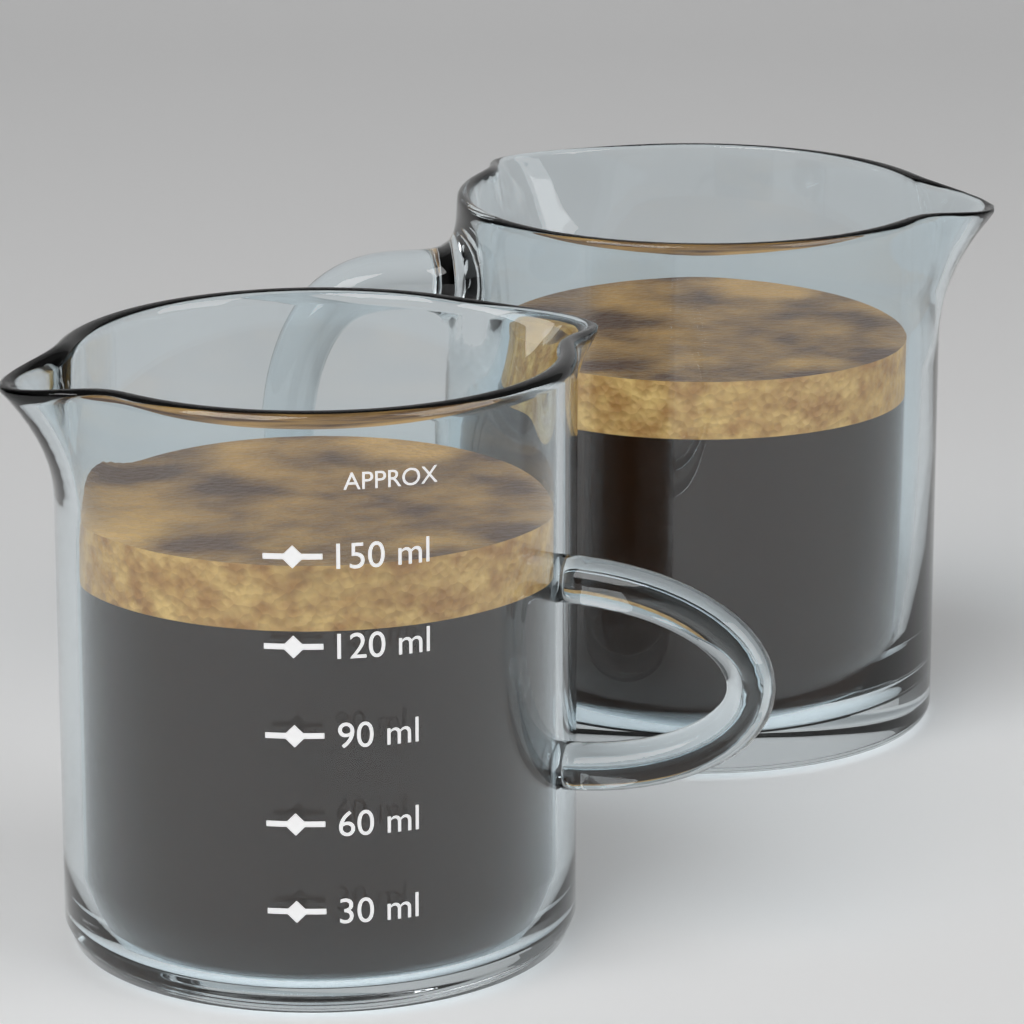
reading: 145 ml
